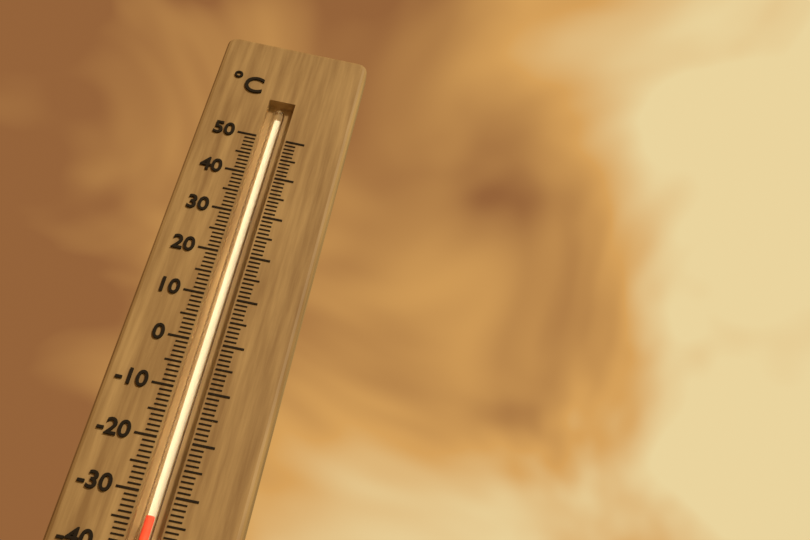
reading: -34 °C
